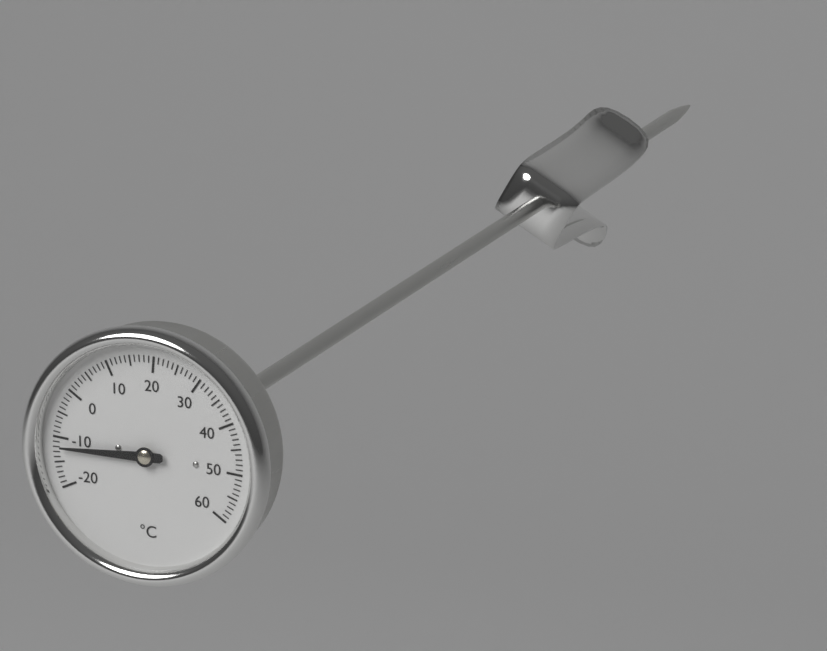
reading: -12 °C
